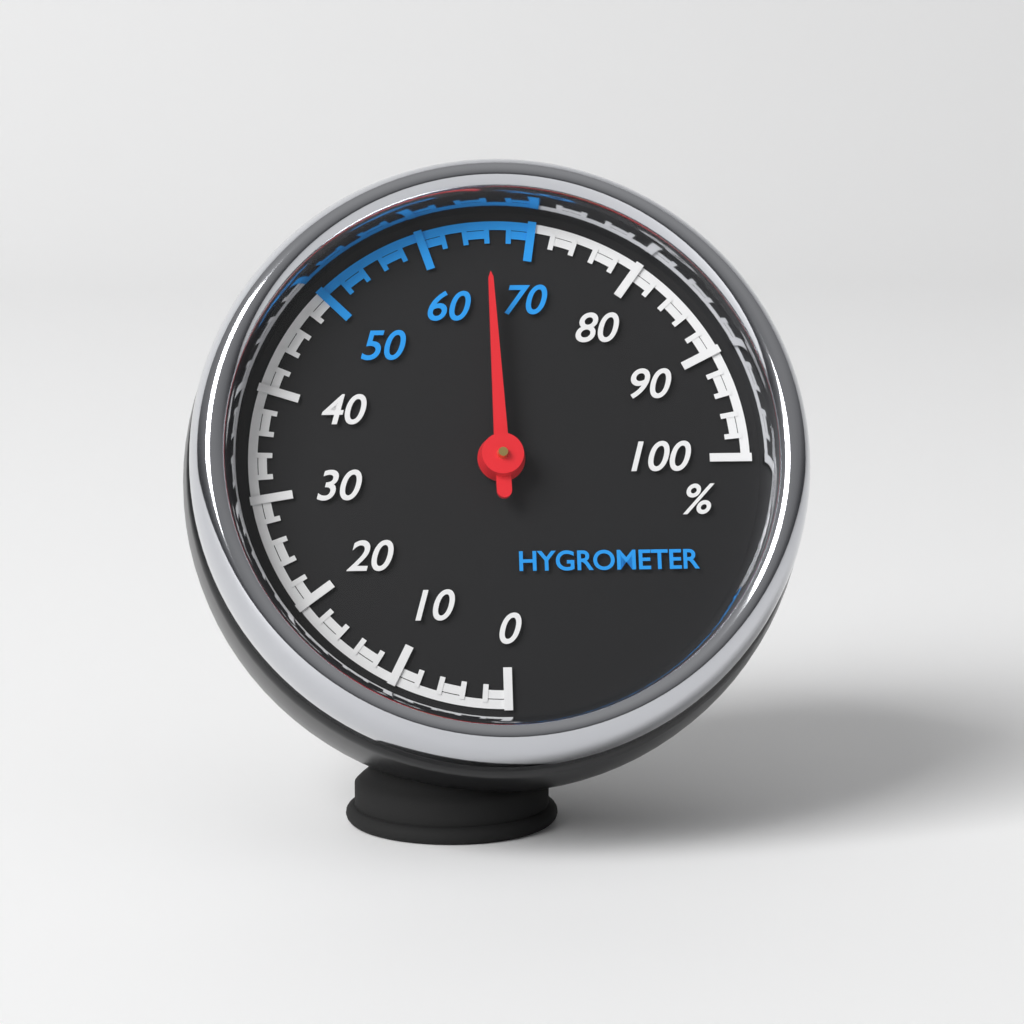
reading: 66 %
